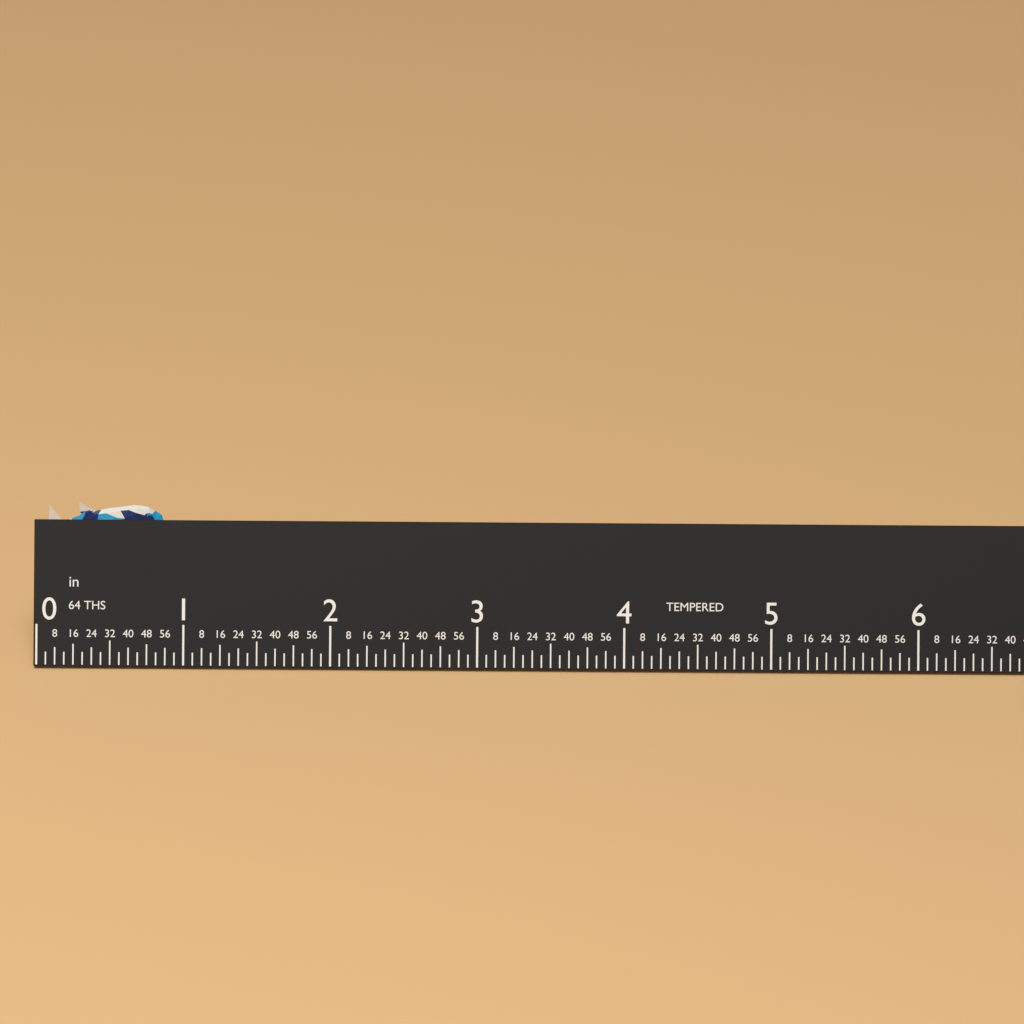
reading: 0.8125 in
